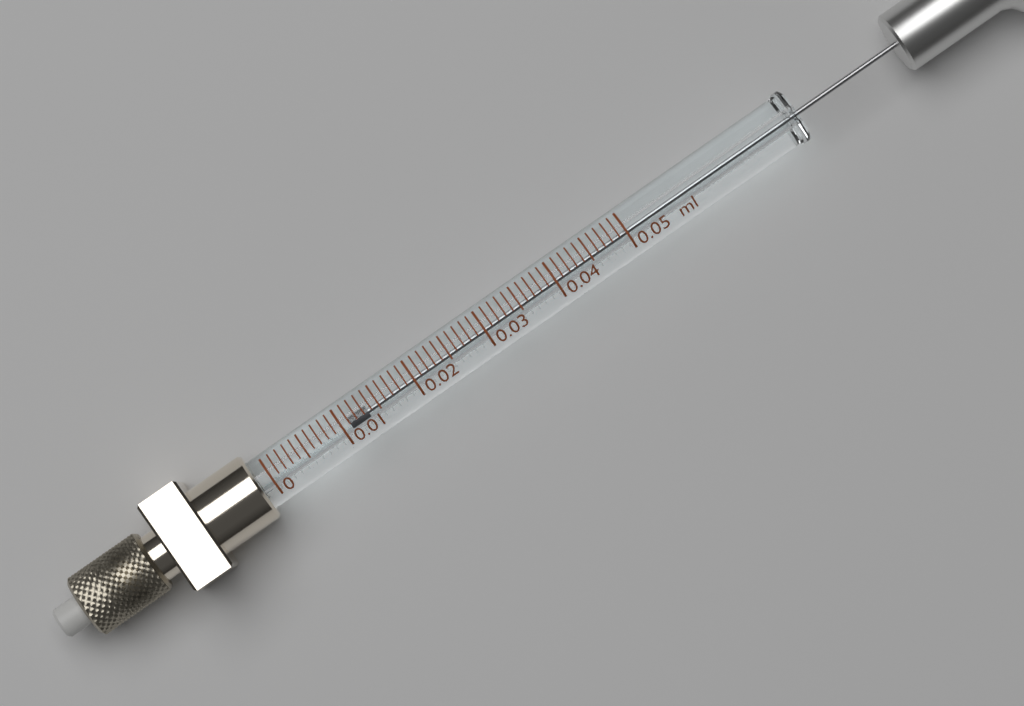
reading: 0.011 ml
